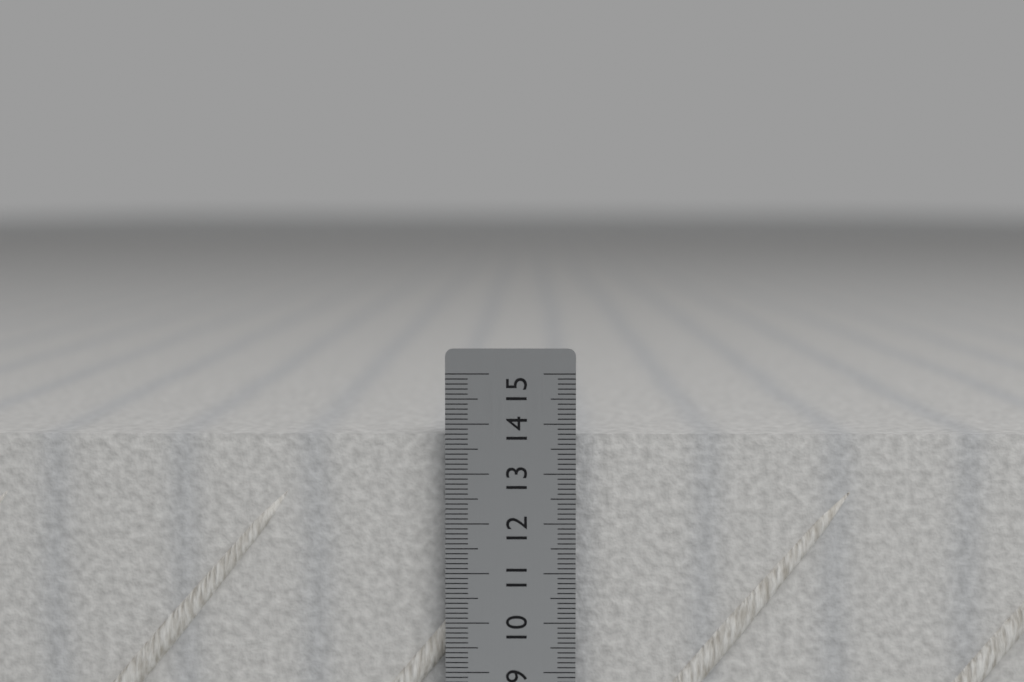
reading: 13.8 cm
